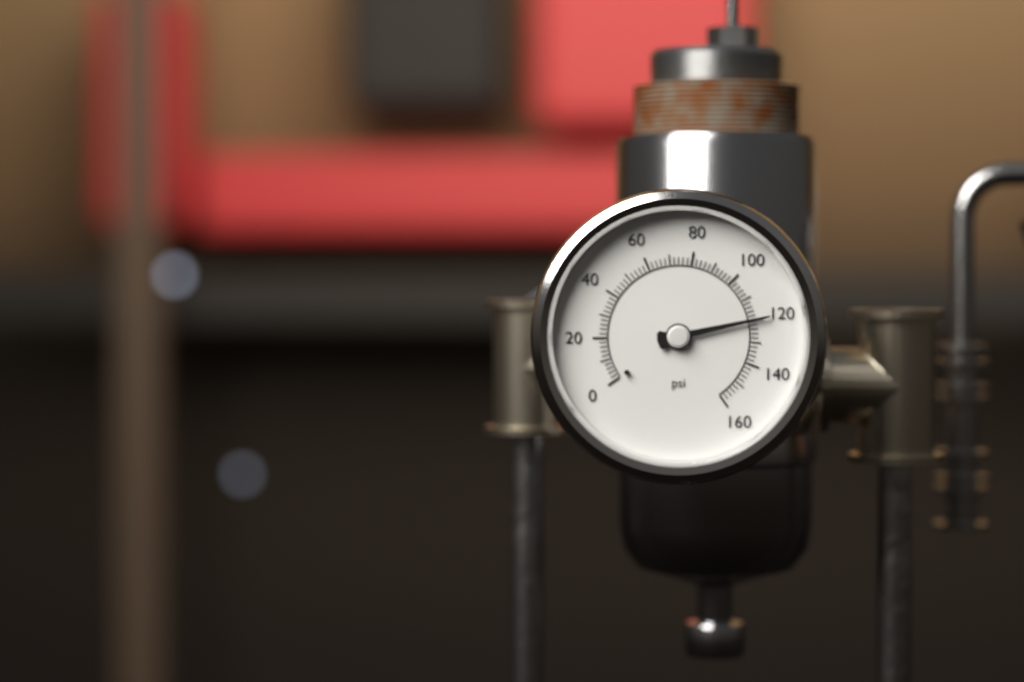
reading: 120 psi
